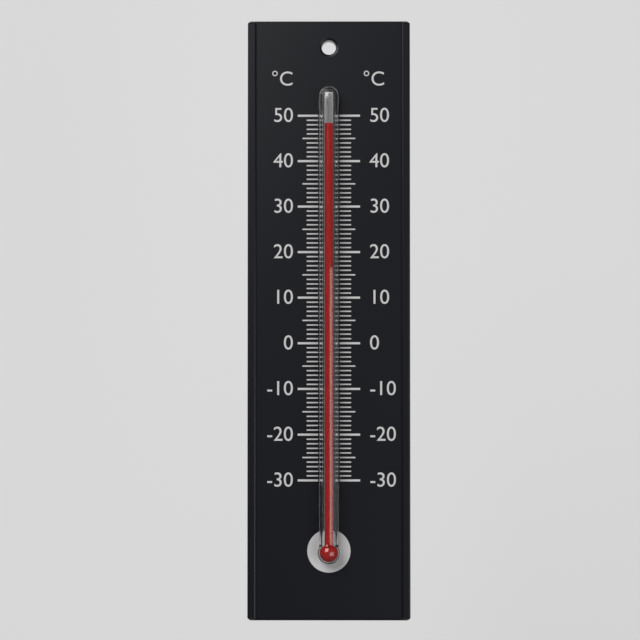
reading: 48 °C
